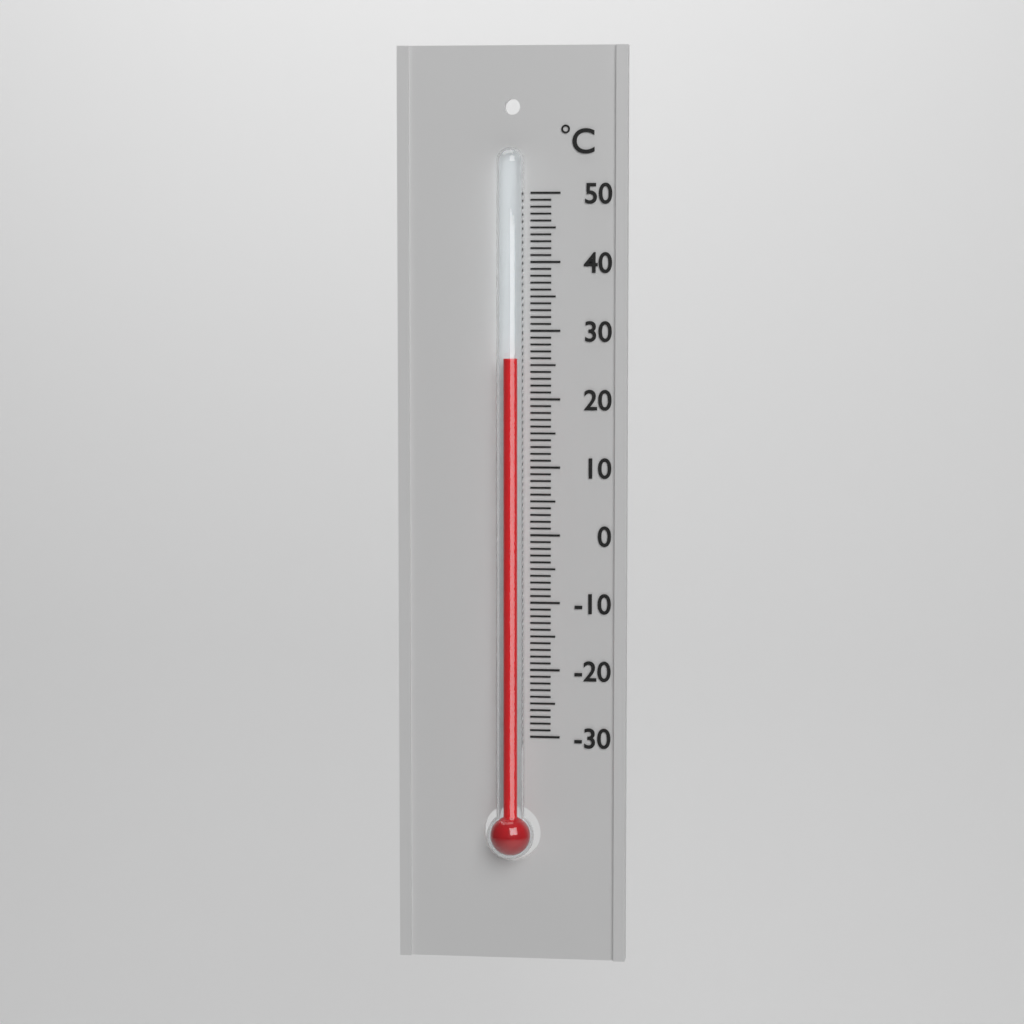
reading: 26 °C
